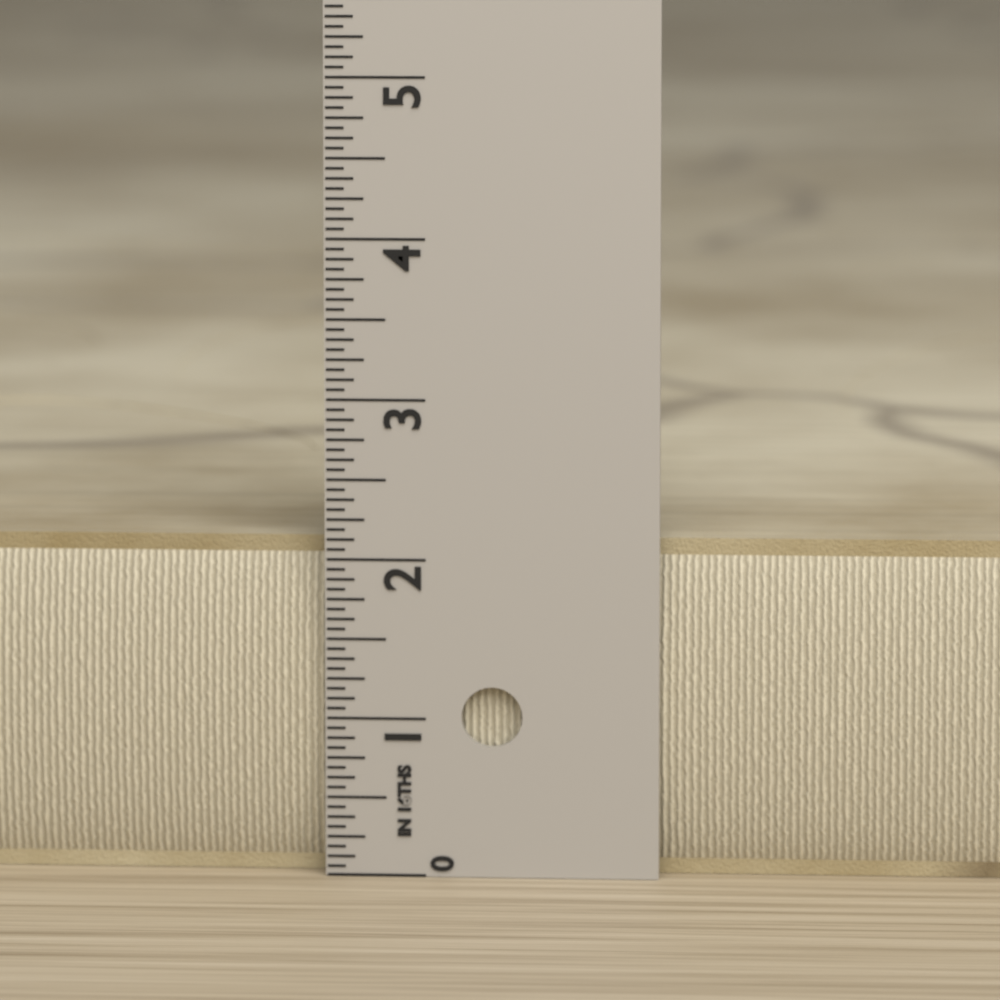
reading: 2.1250 in
